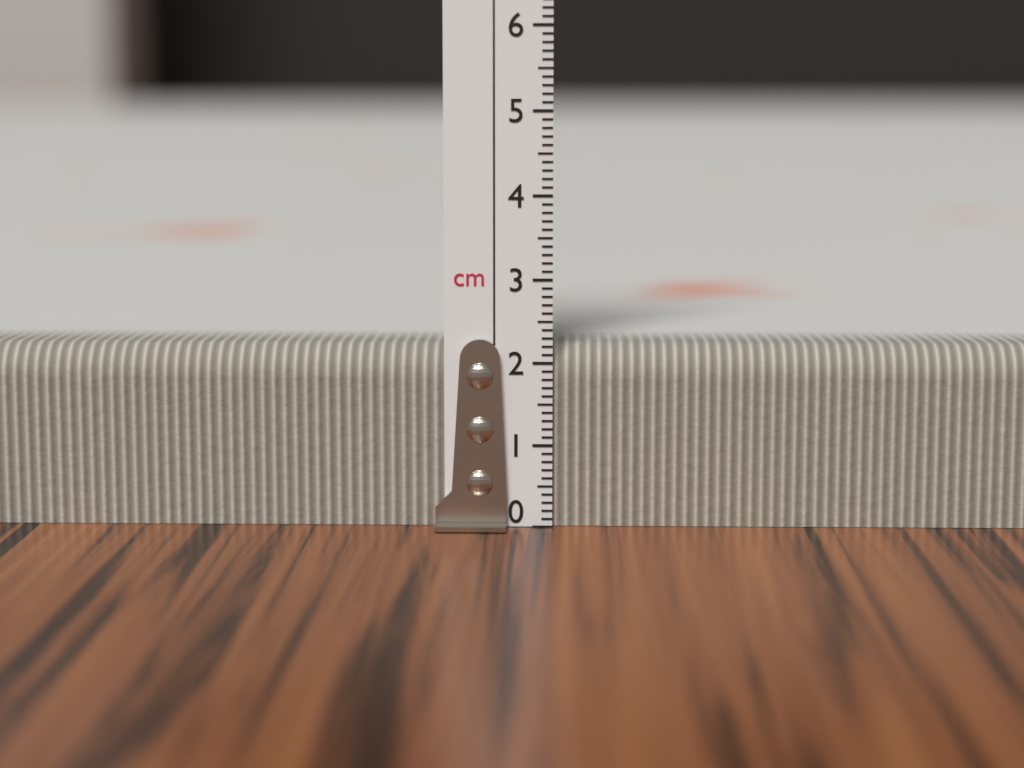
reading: 2.2 cm
